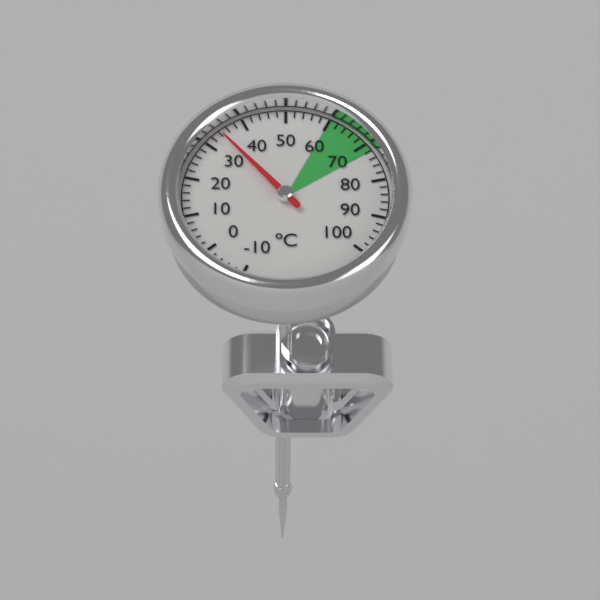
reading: 34 °C
